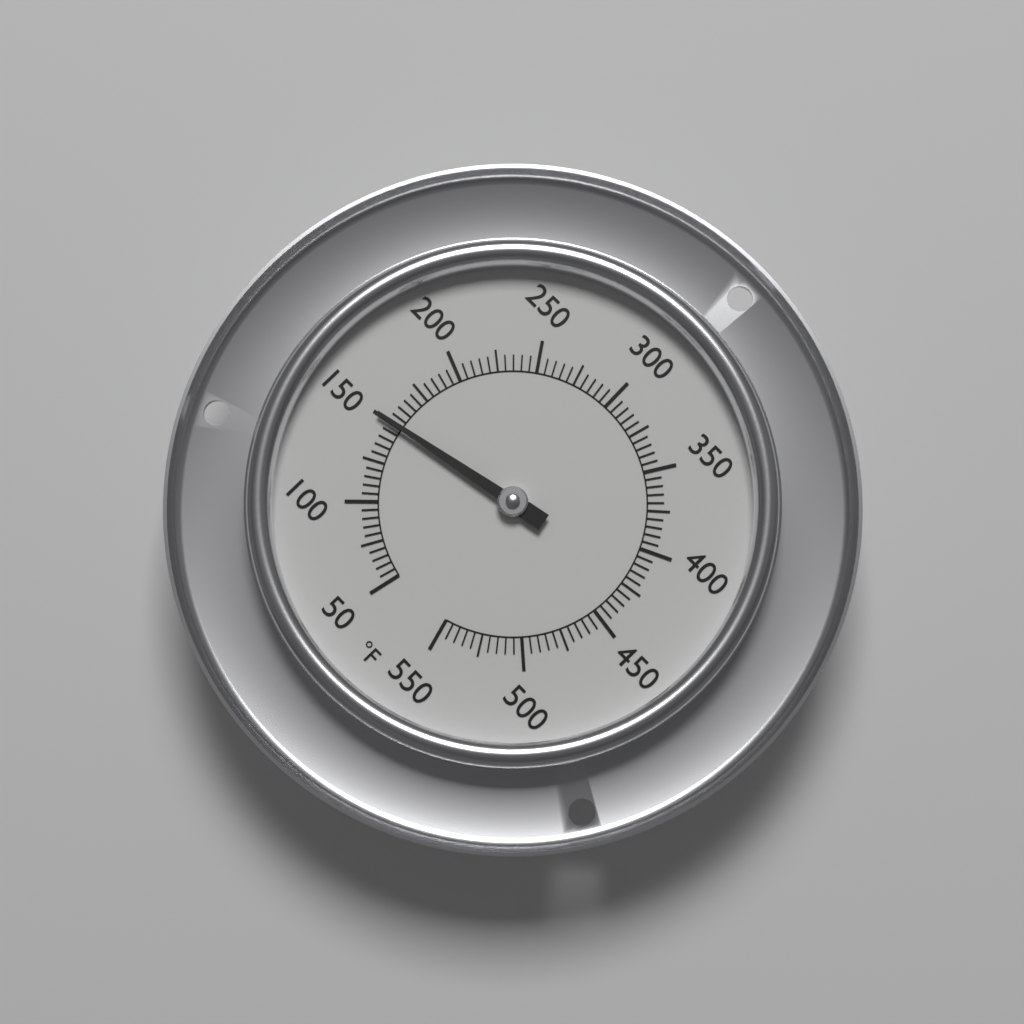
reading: 150 °F
